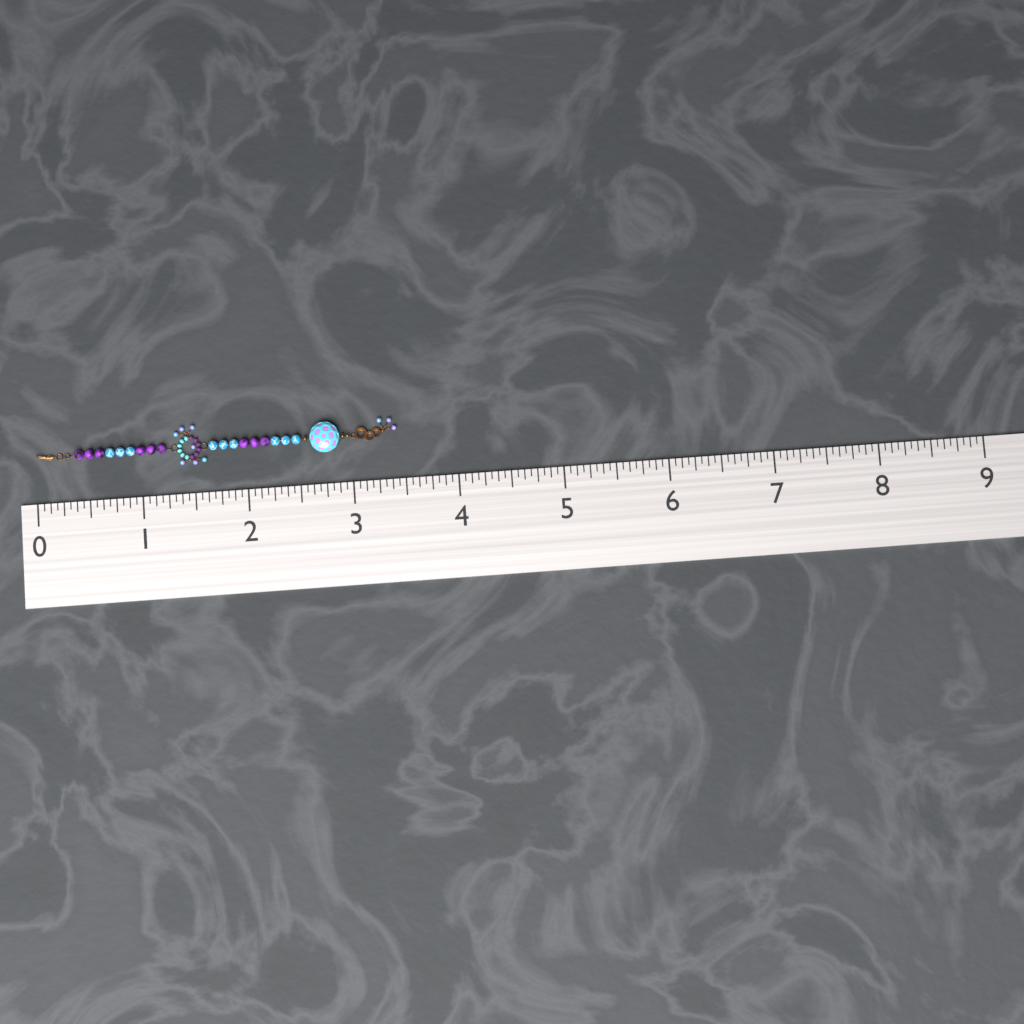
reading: 3.4375 (no unit)
